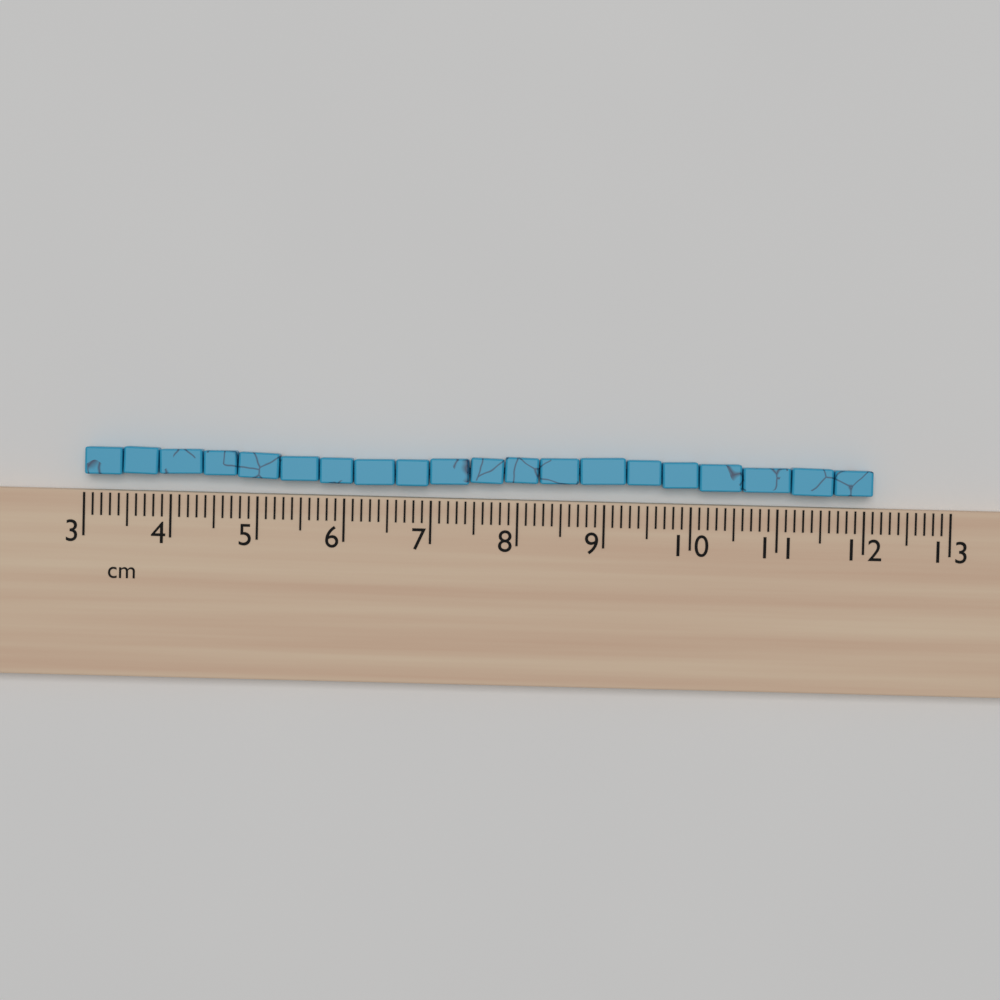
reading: 12.1 cm
